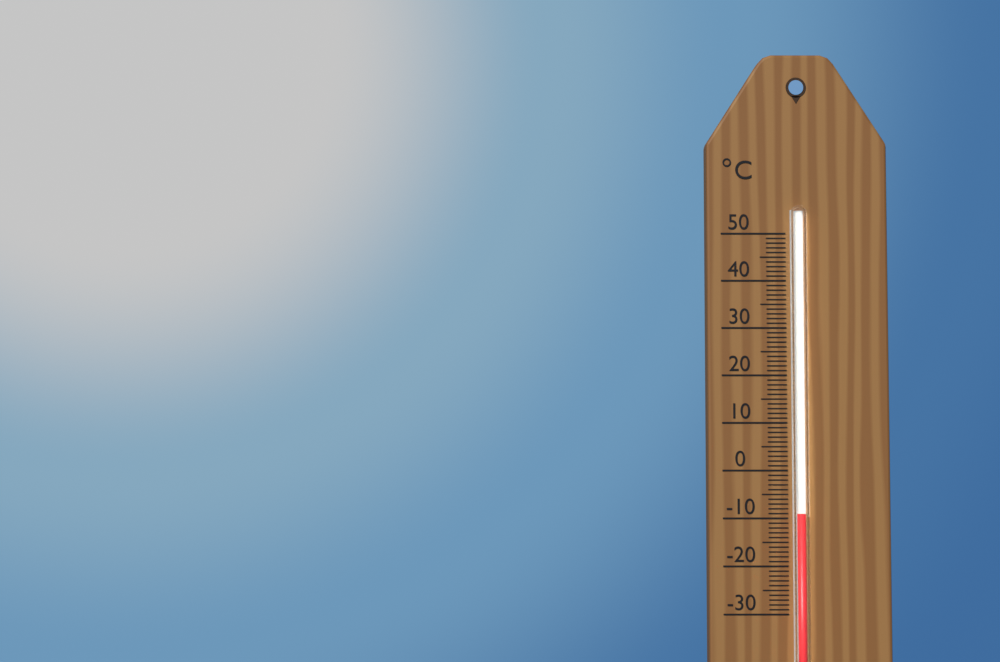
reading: -9 °C
